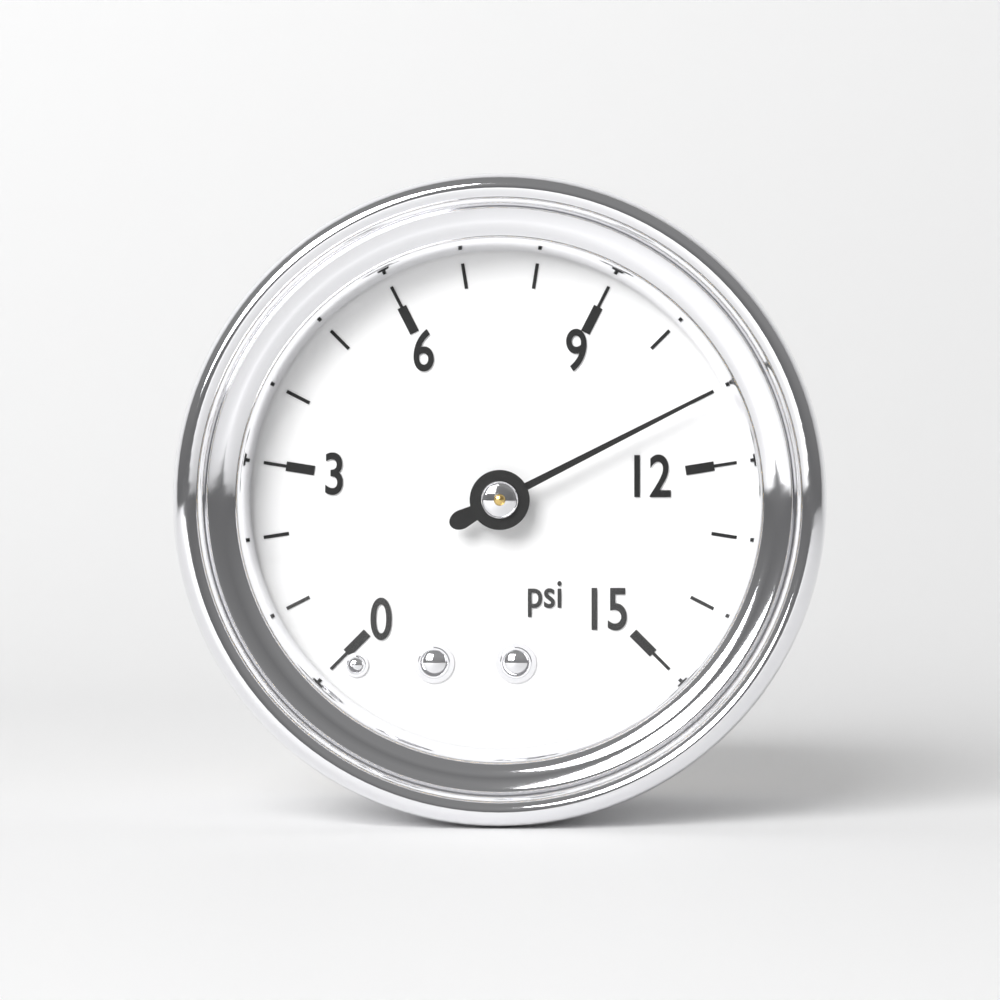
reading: 11 psi
